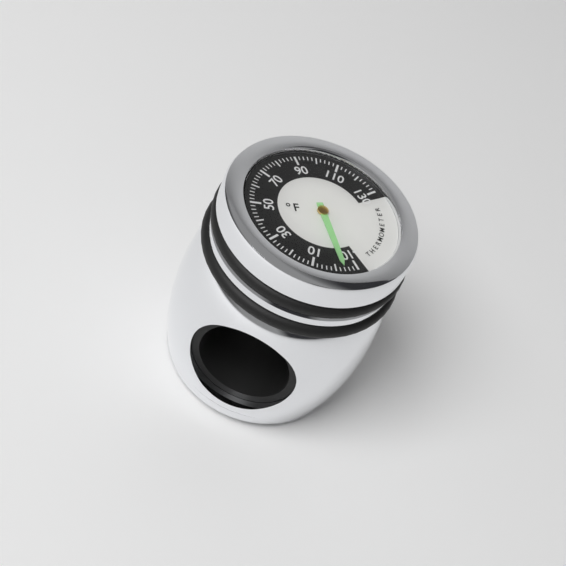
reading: -4 °F
